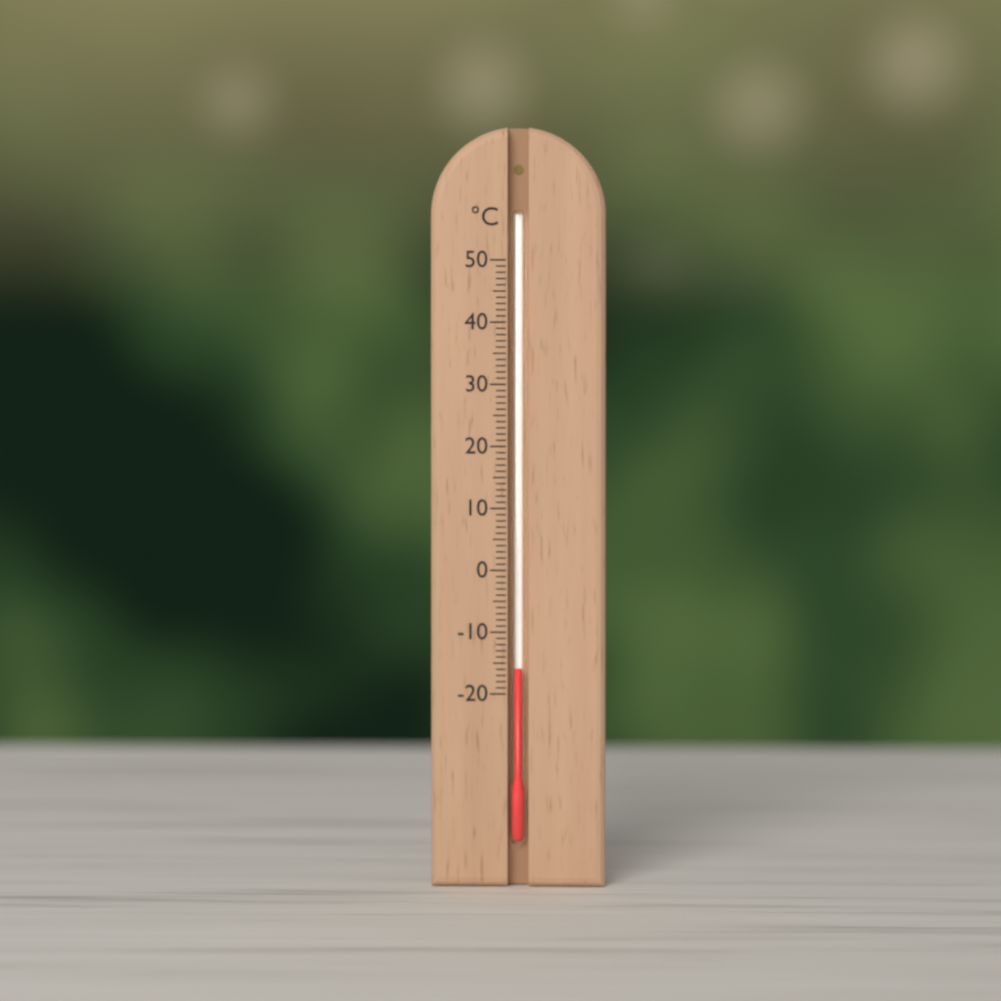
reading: -16 °C
